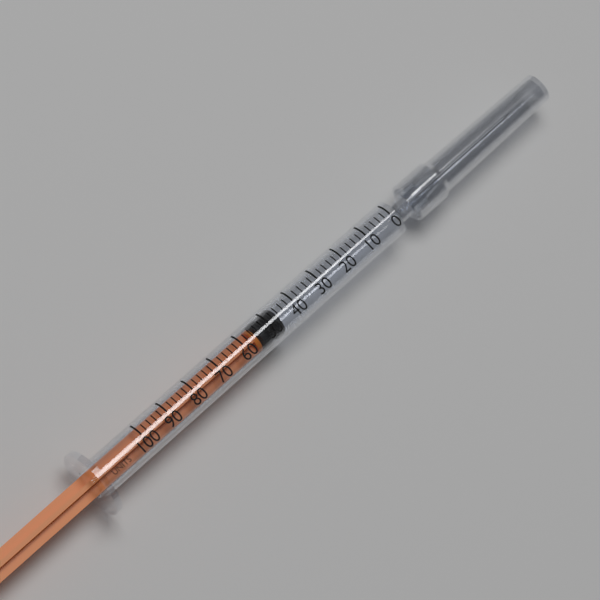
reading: 46 units
